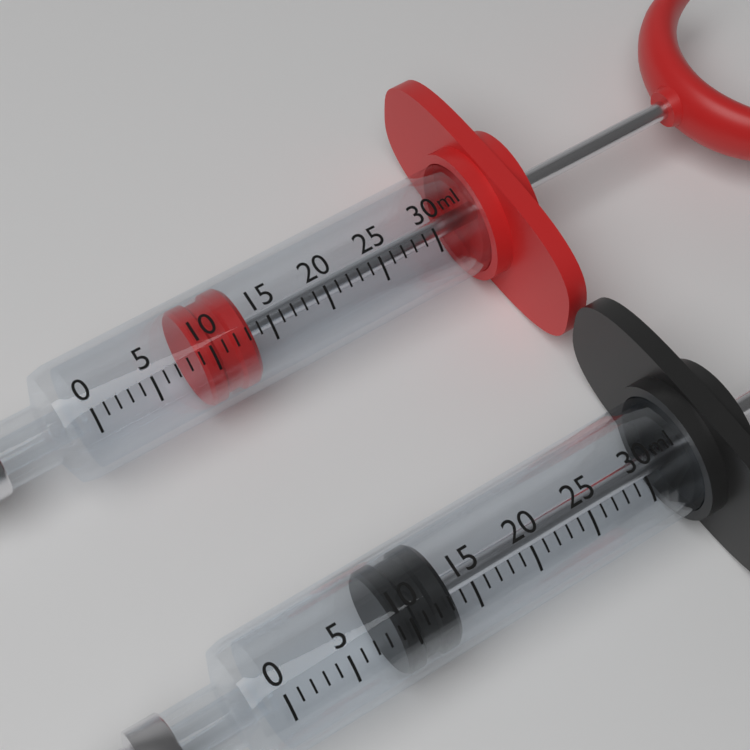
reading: 9 ml
